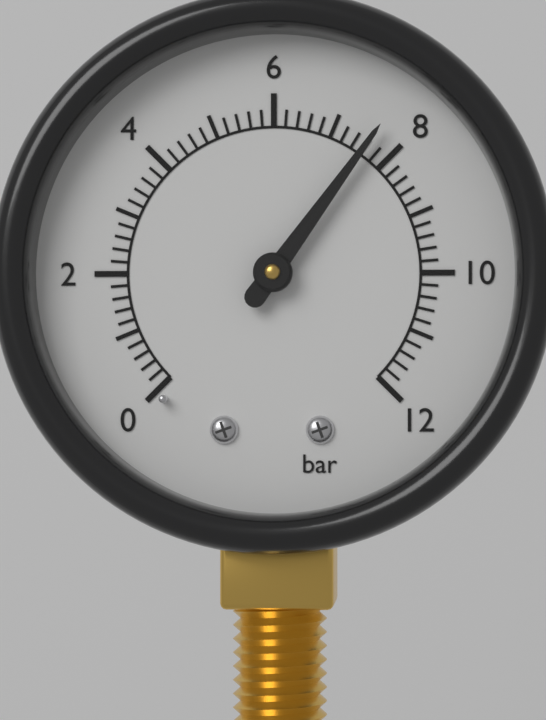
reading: 7.6 bar
